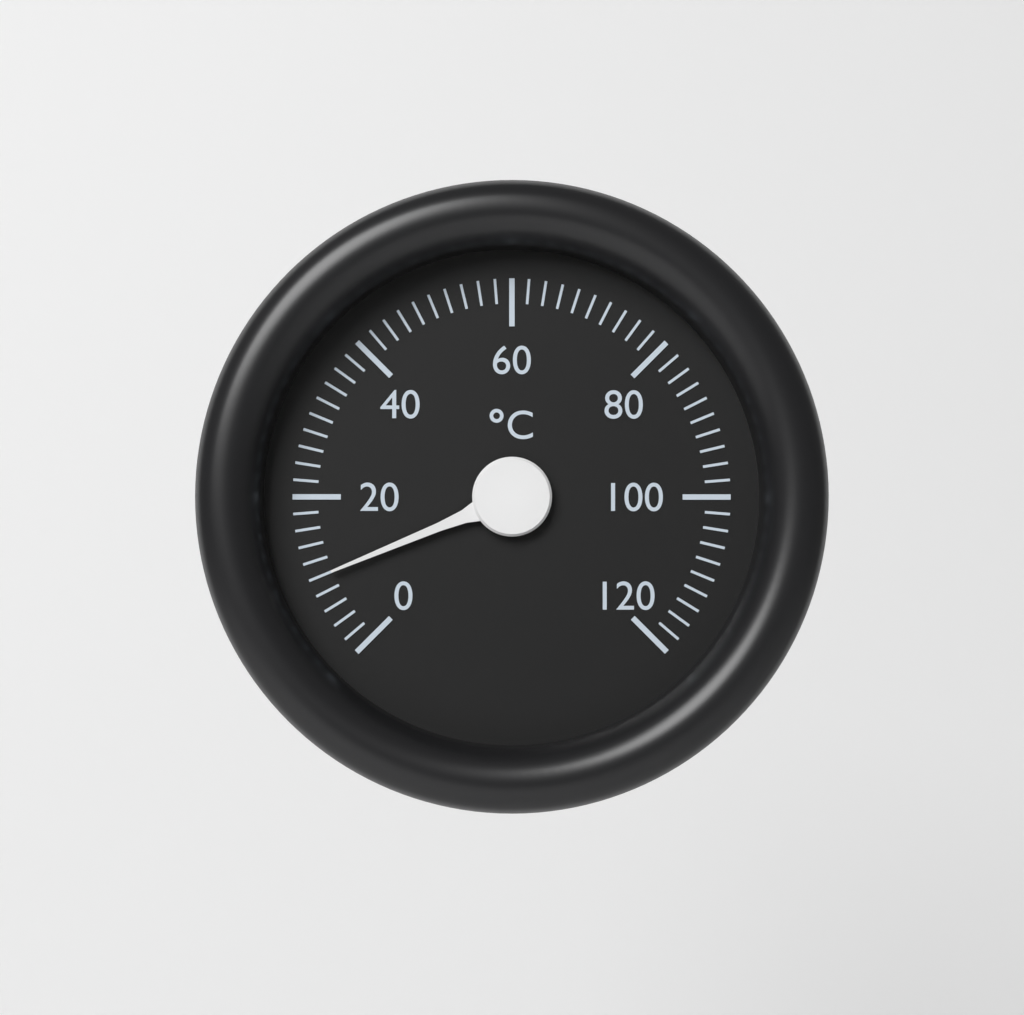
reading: 10 °C
